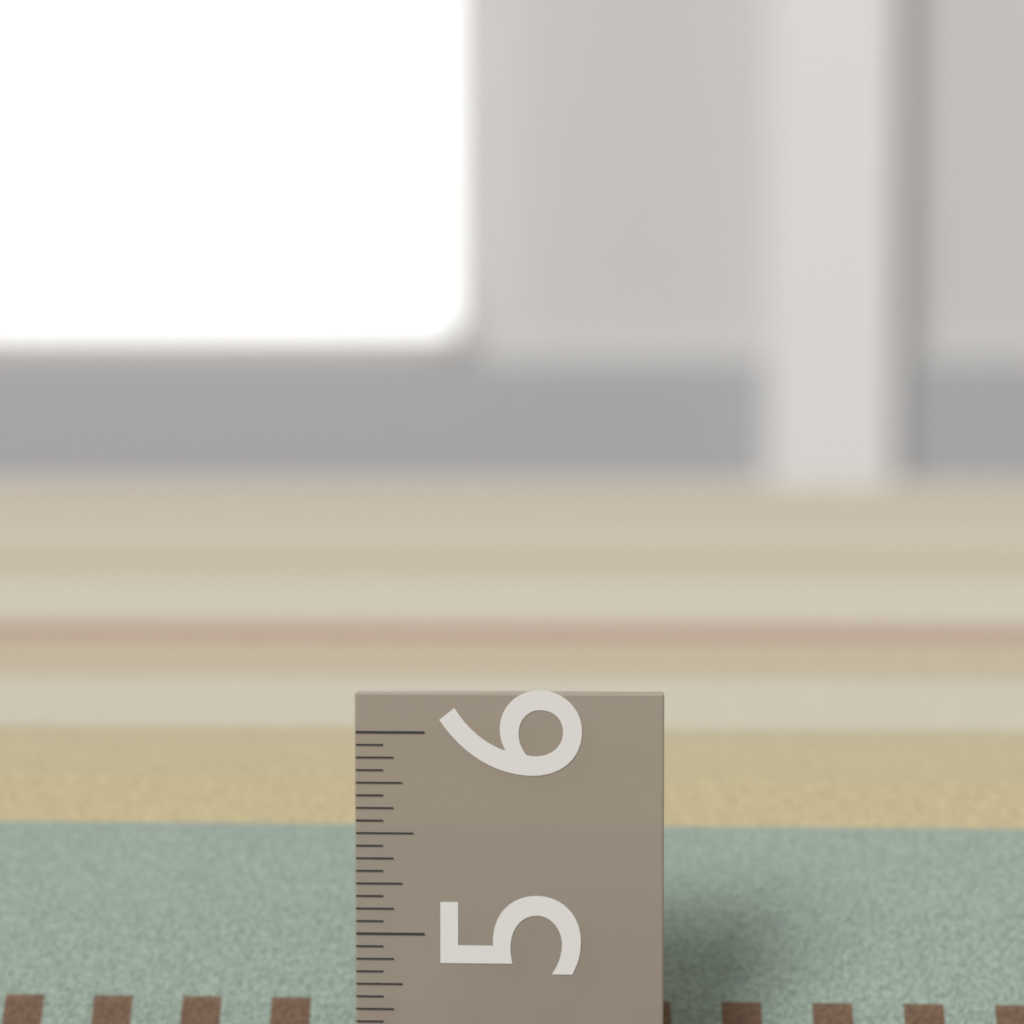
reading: 5.5000 in
